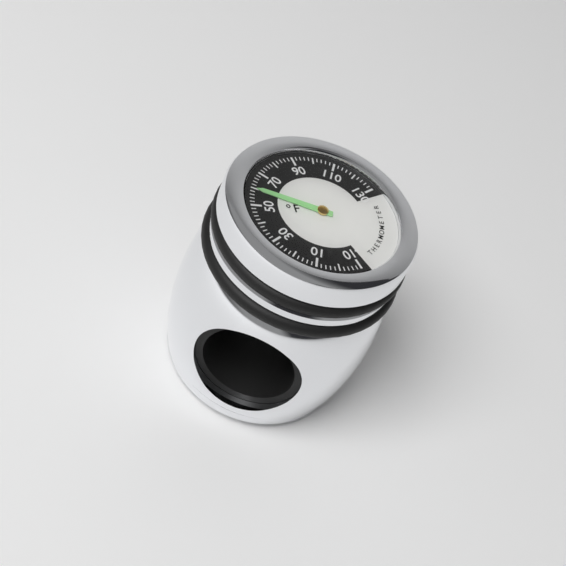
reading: 60 °F
